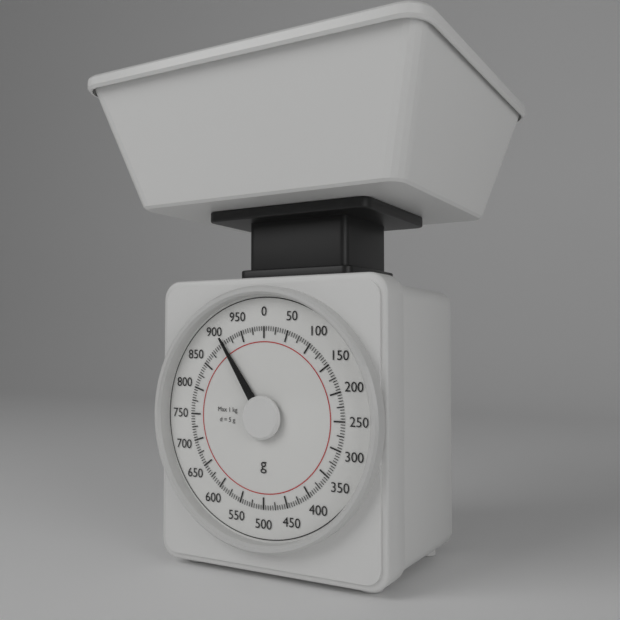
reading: 905 g
